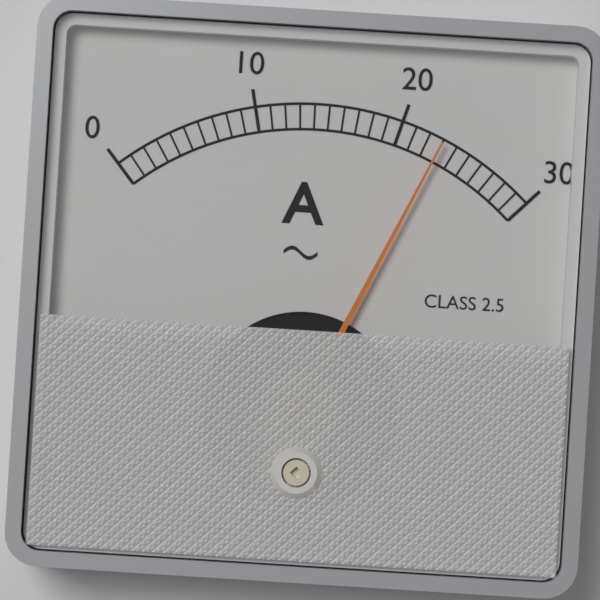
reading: 23 A
